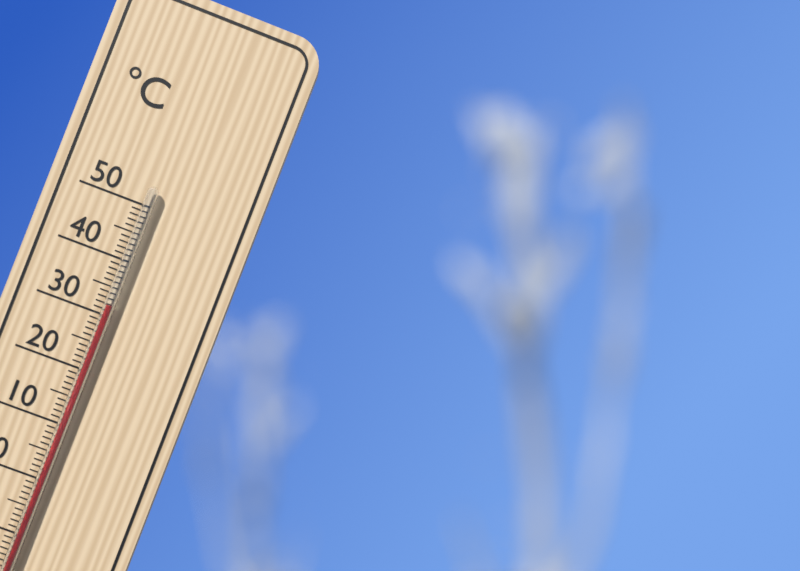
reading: 32 °C
